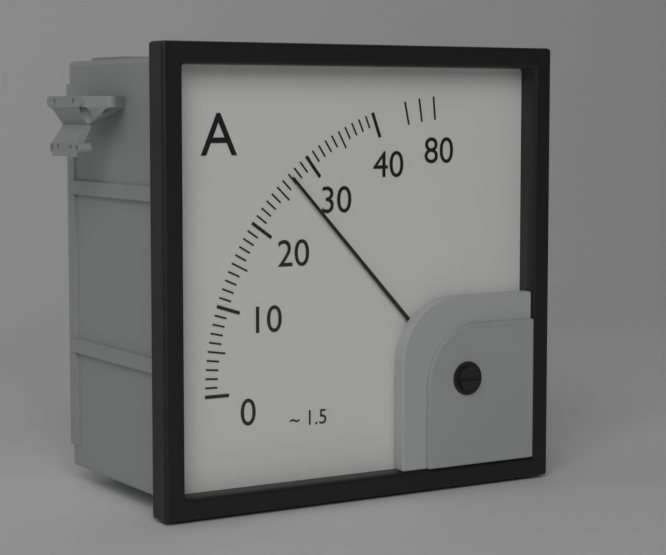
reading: 27 A
